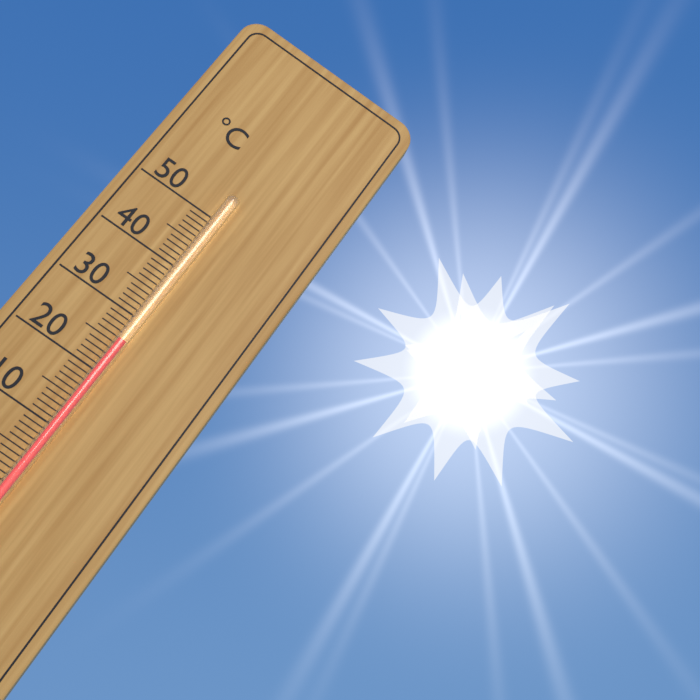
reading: 26 °C
